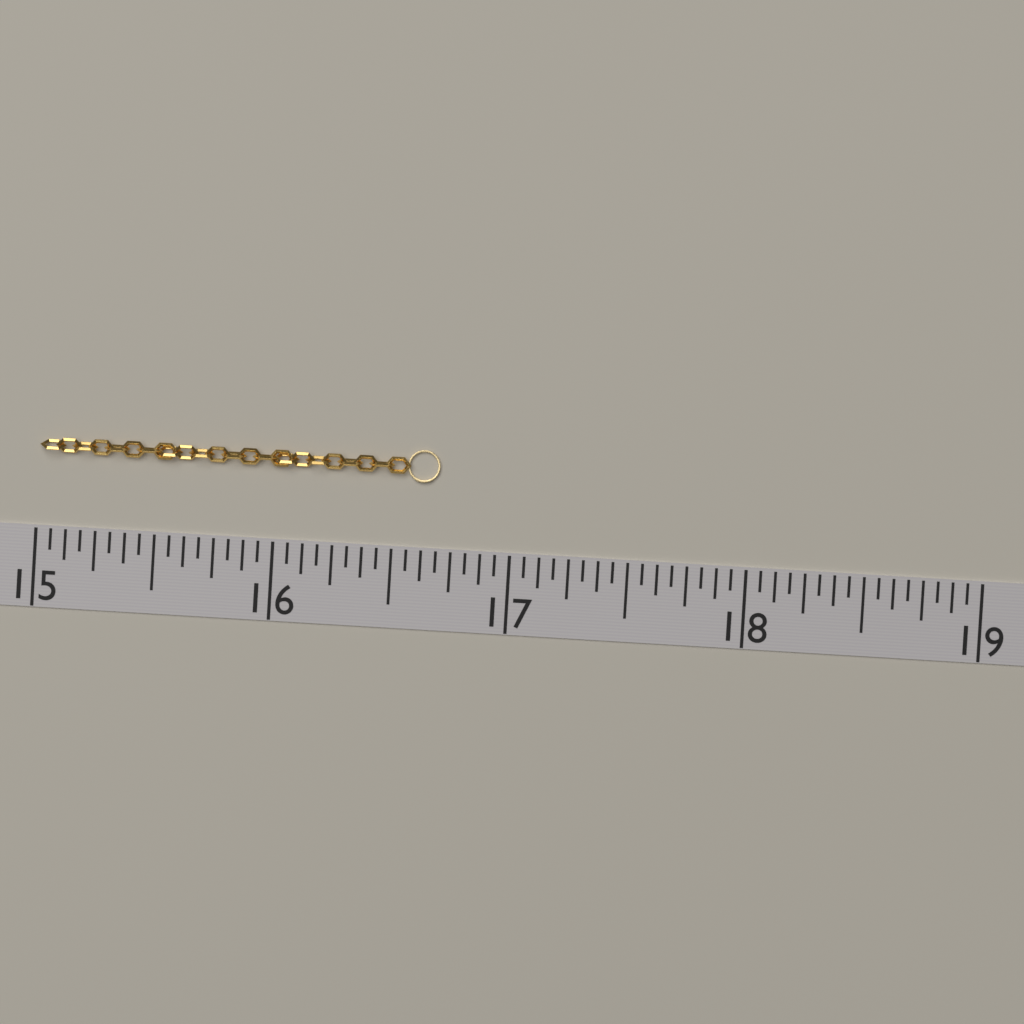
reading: 16.6875 (no unit)
